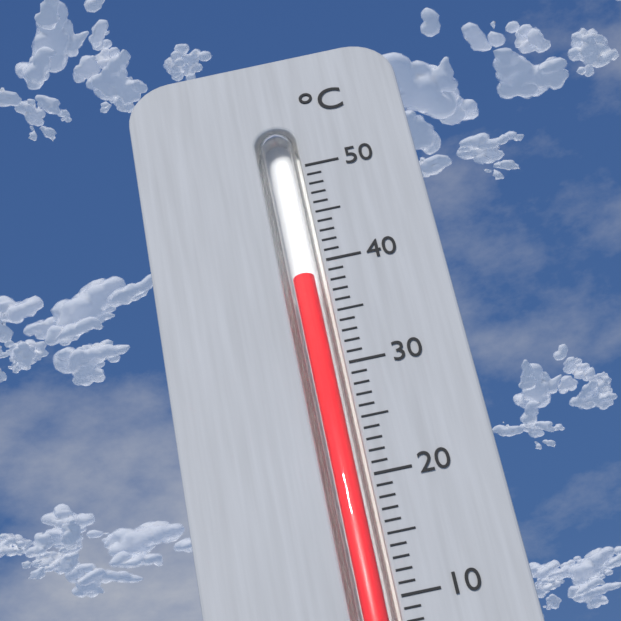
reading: 39 °C
